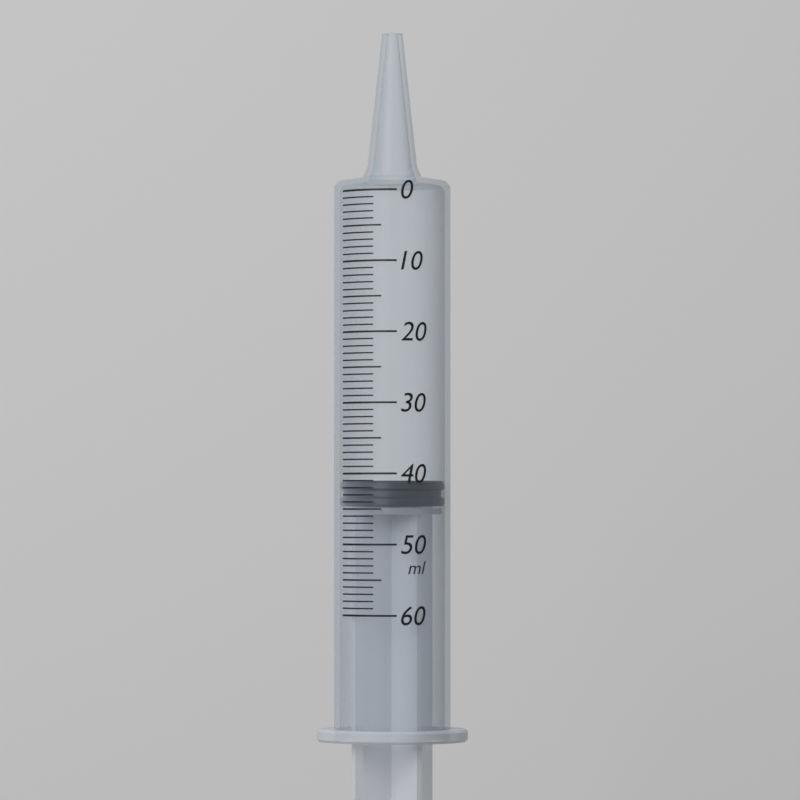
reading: 41 ml
